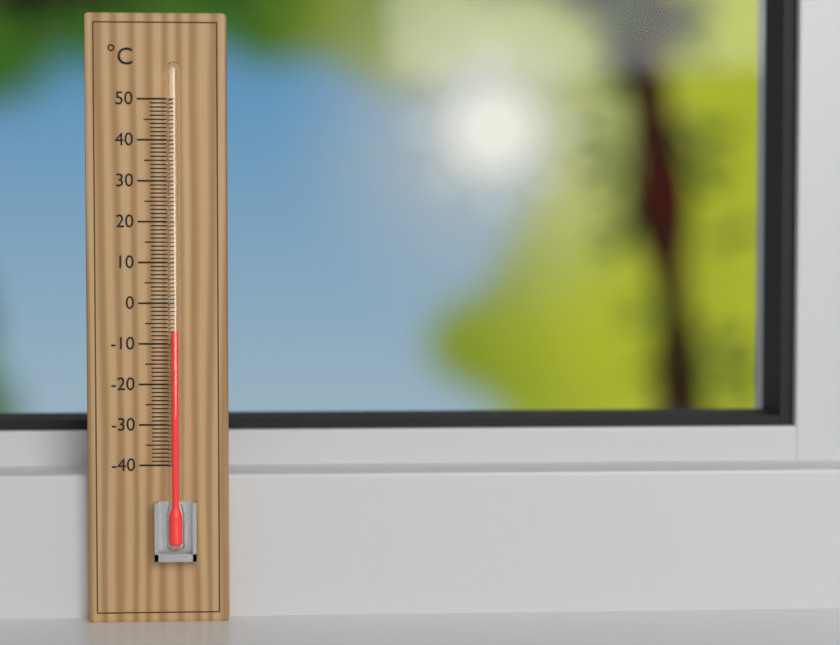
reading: -7 °C
